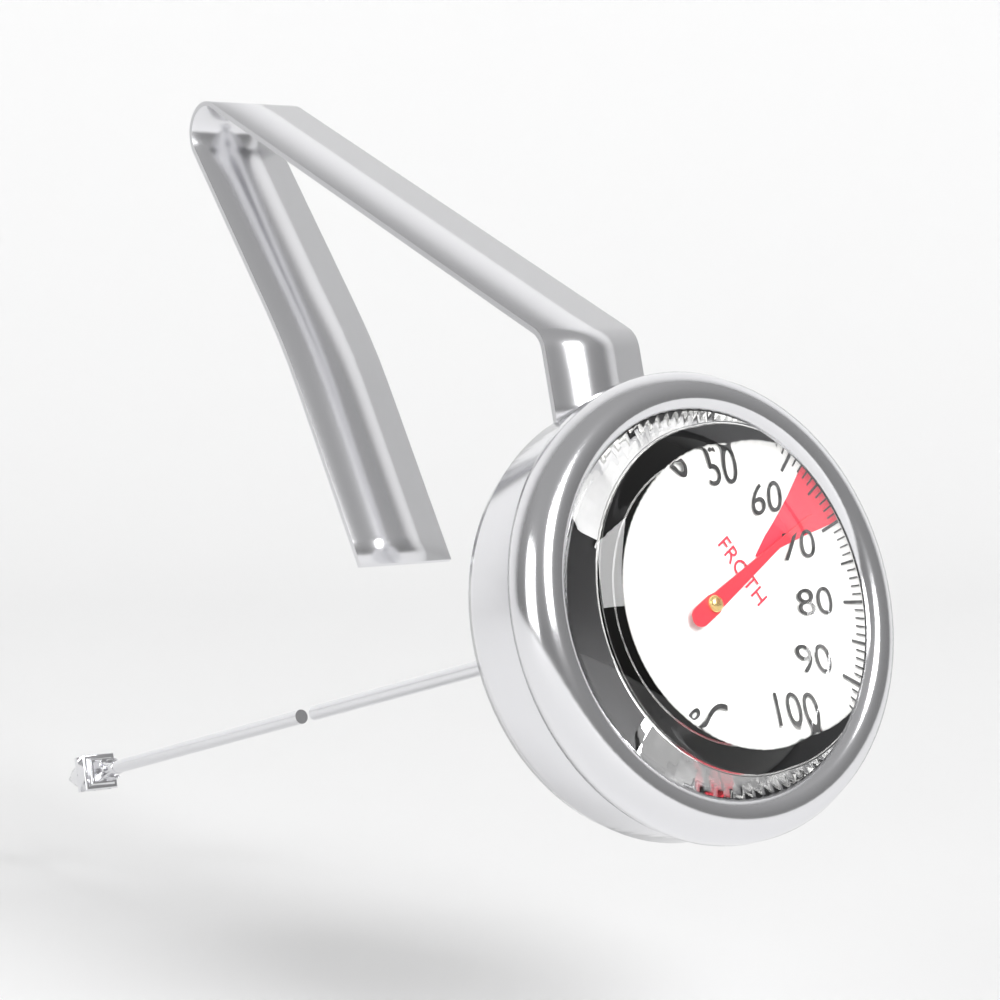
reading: 67 °C
